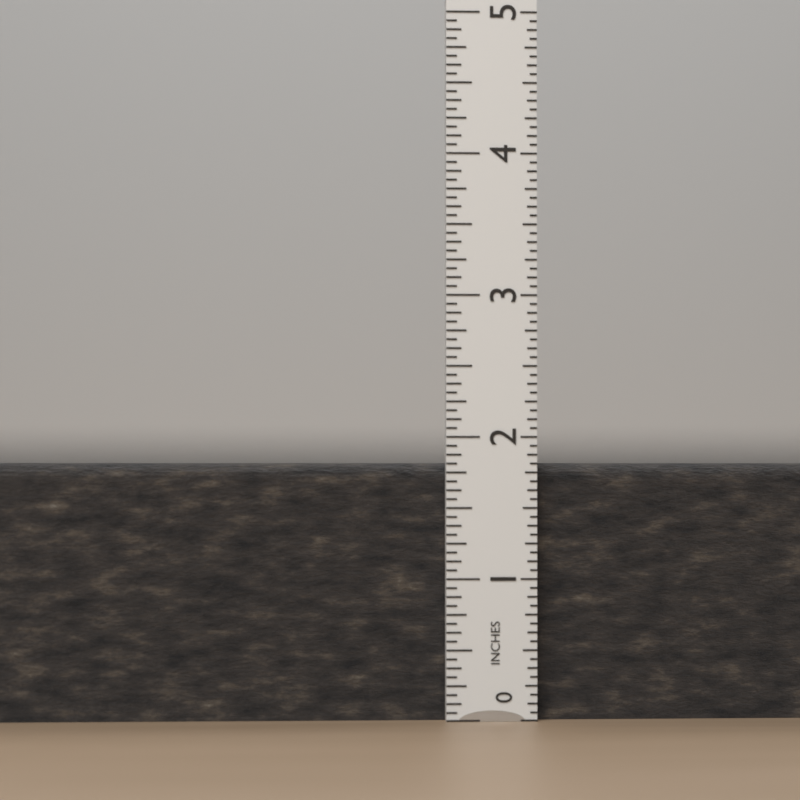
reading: 1.8125 in
